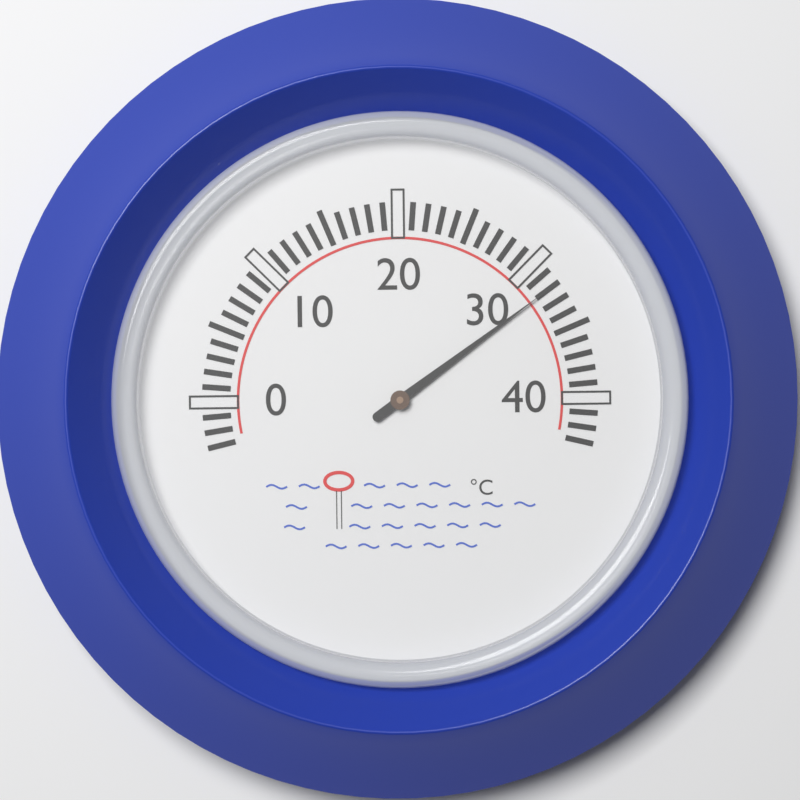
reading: 32 °C
